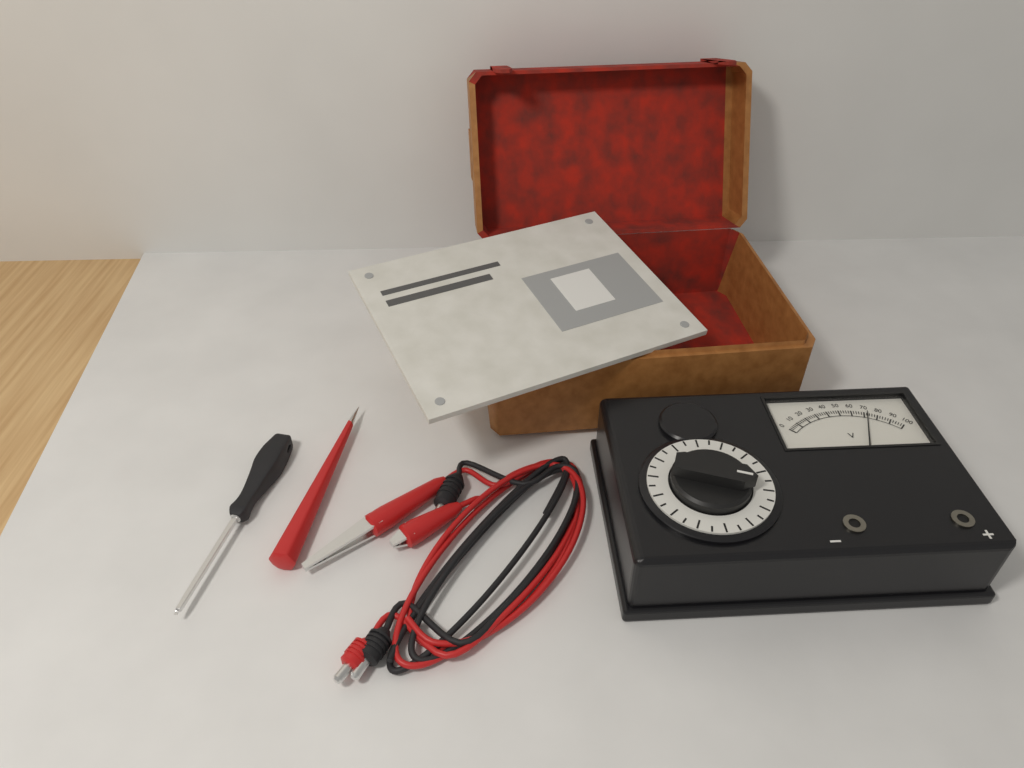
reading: 72 V
